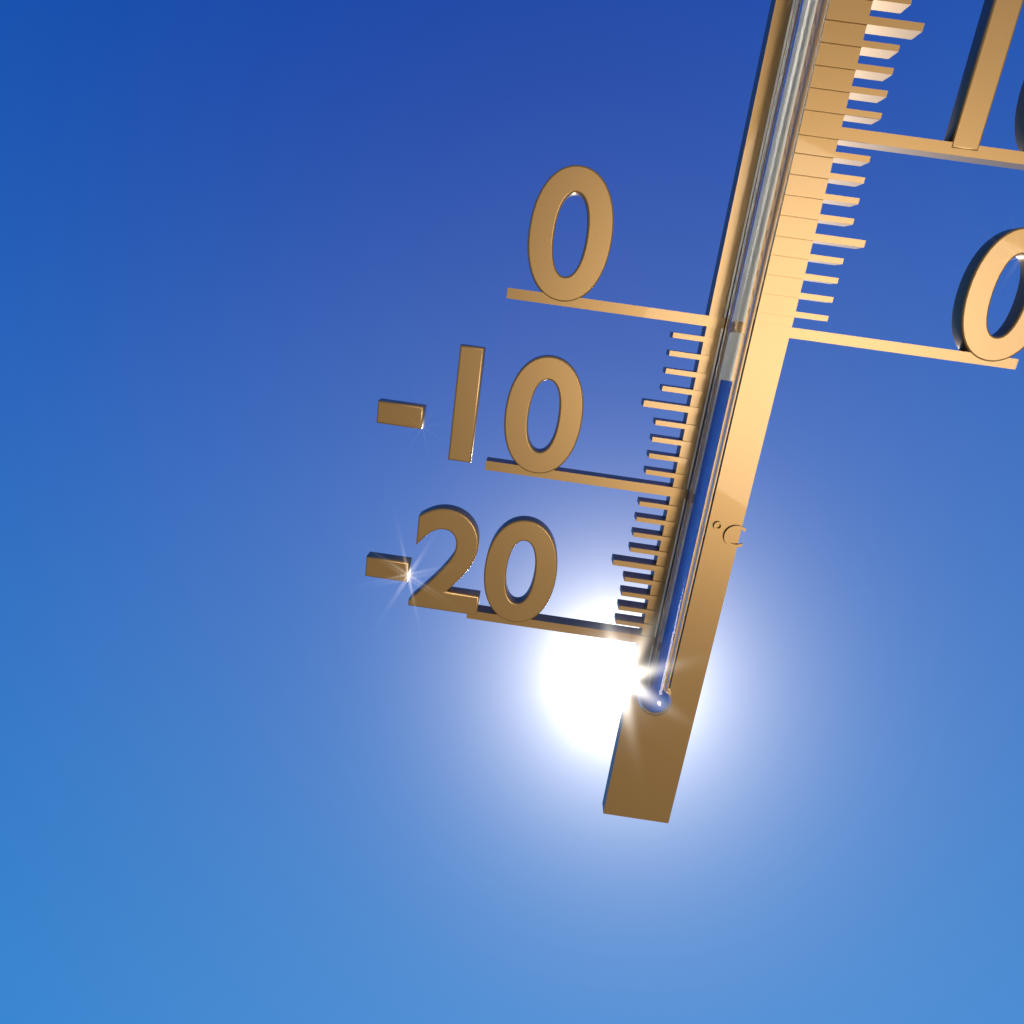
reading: -3 °C
